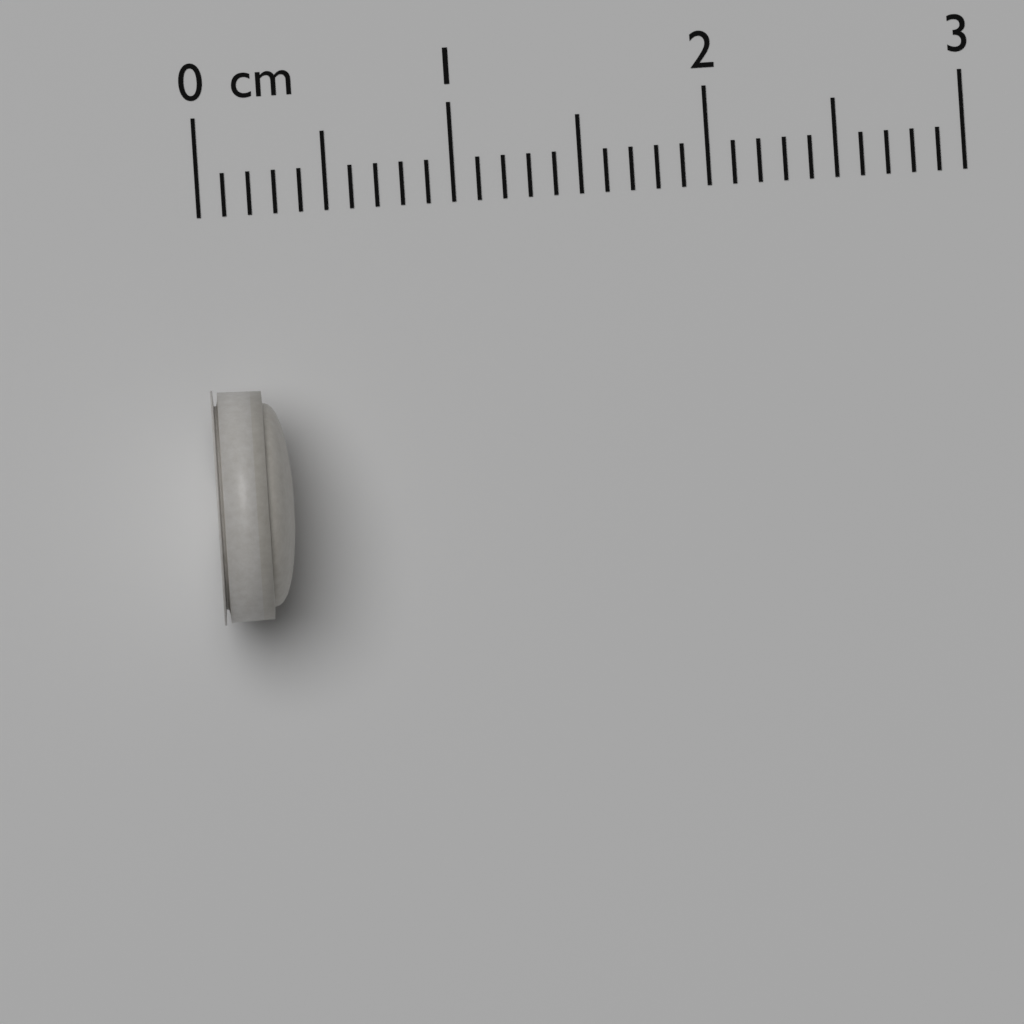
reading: 0.3 cm
